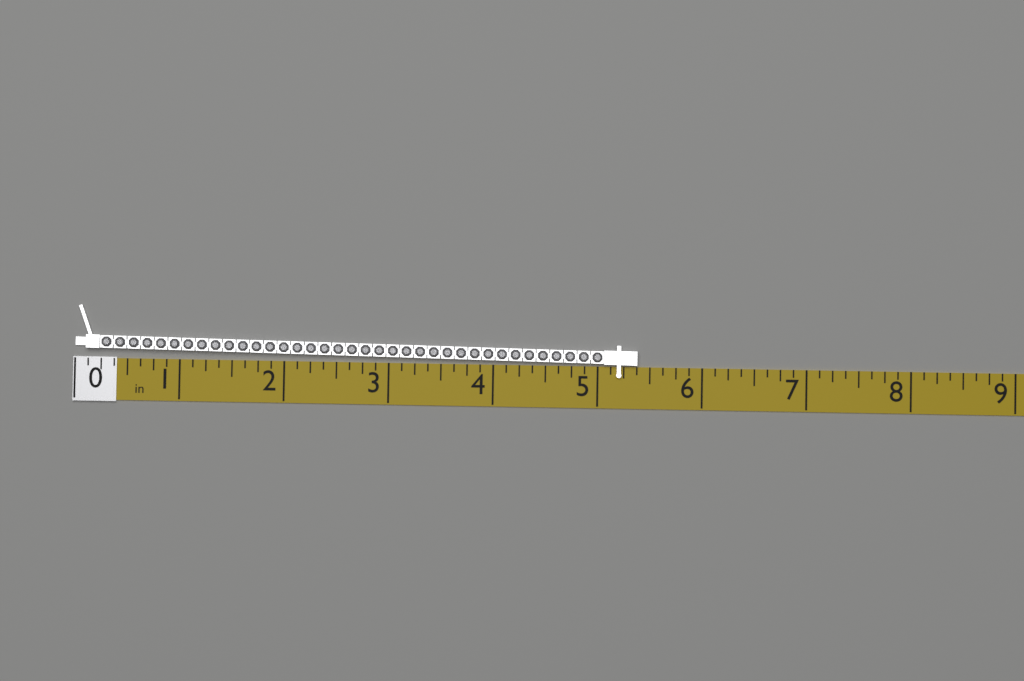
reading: 5.375 in
